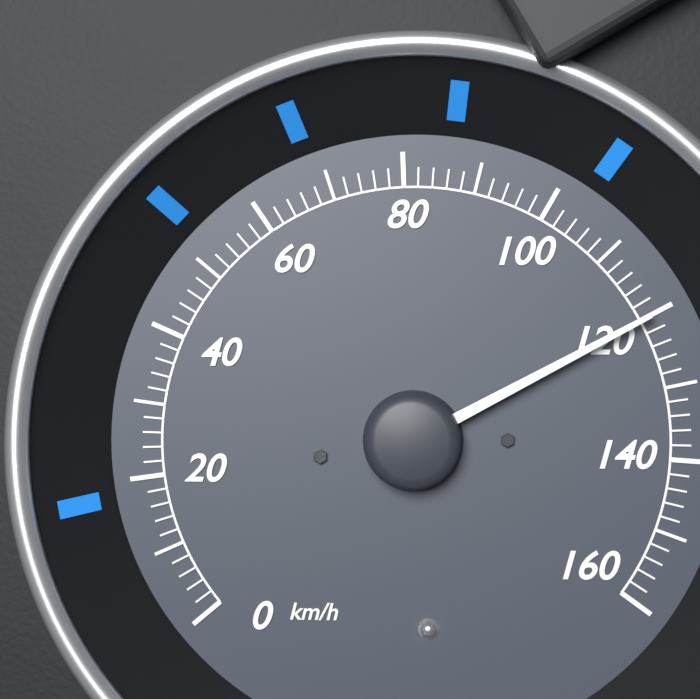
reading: 120 km/h
